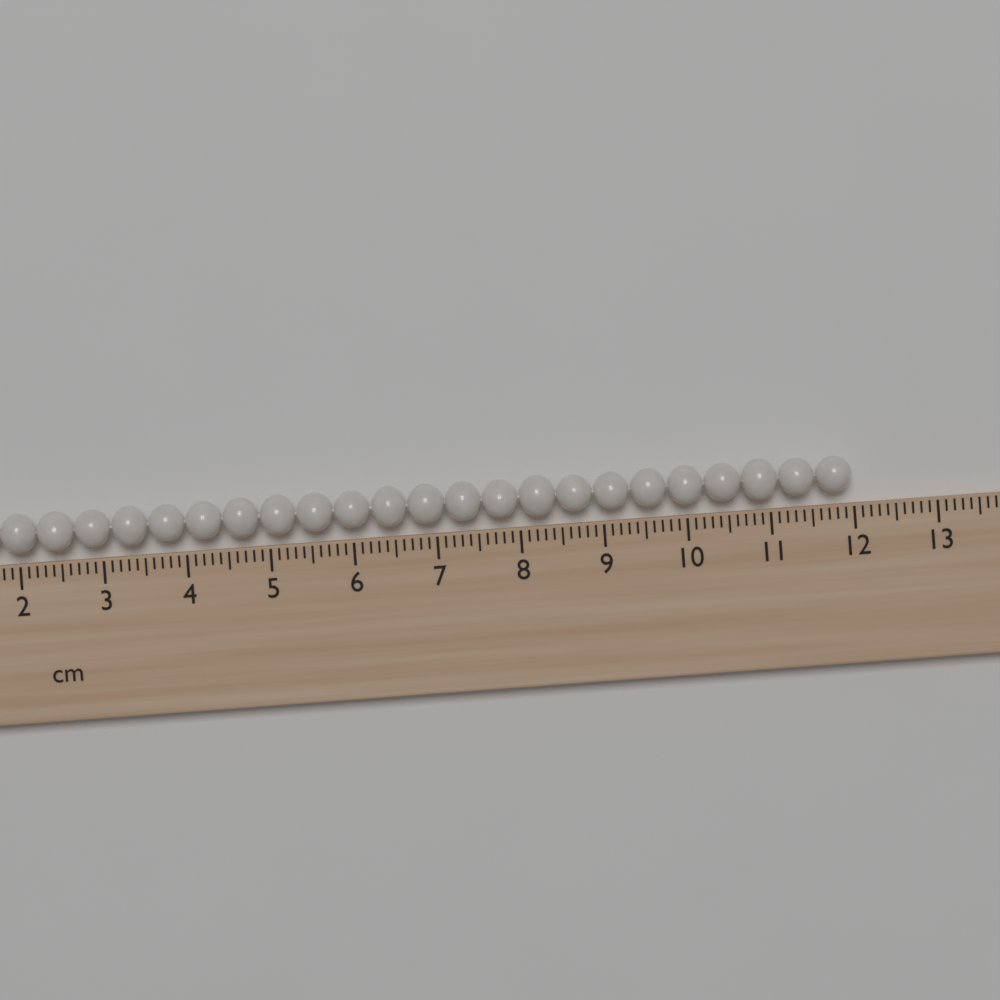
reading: 12.0 cm
